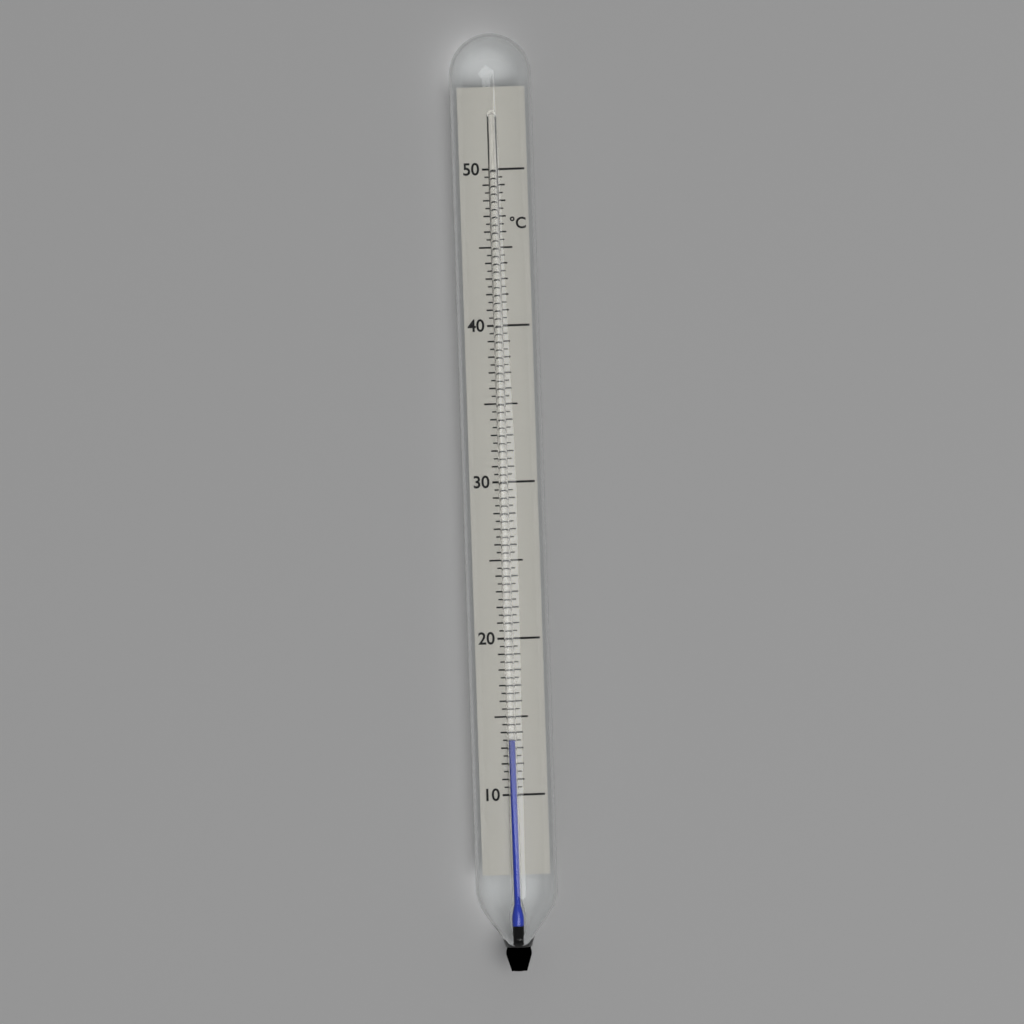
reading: 13.5 °C
